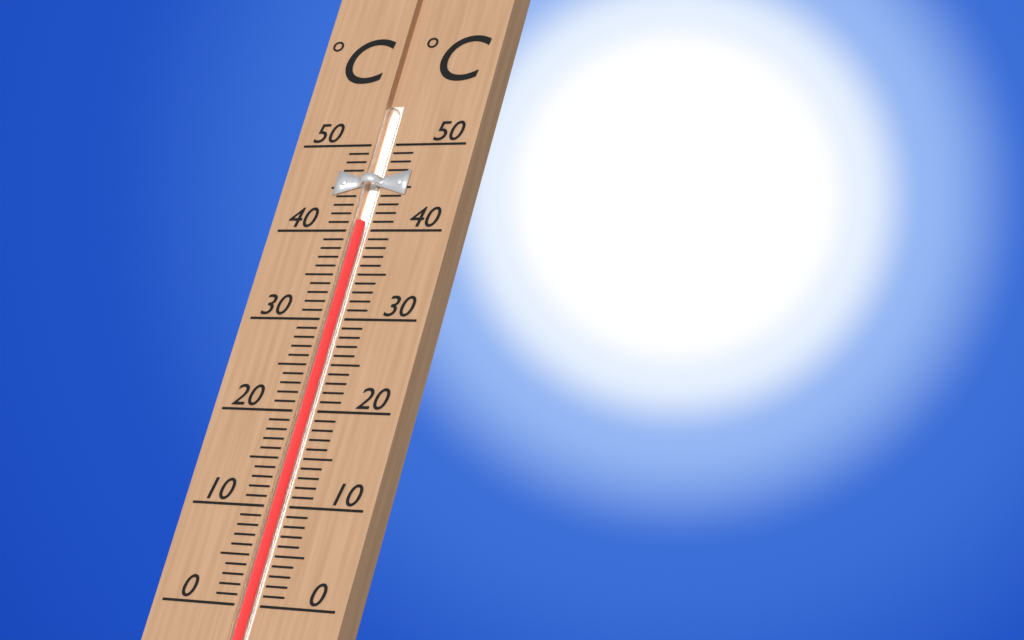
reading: 41 °C
